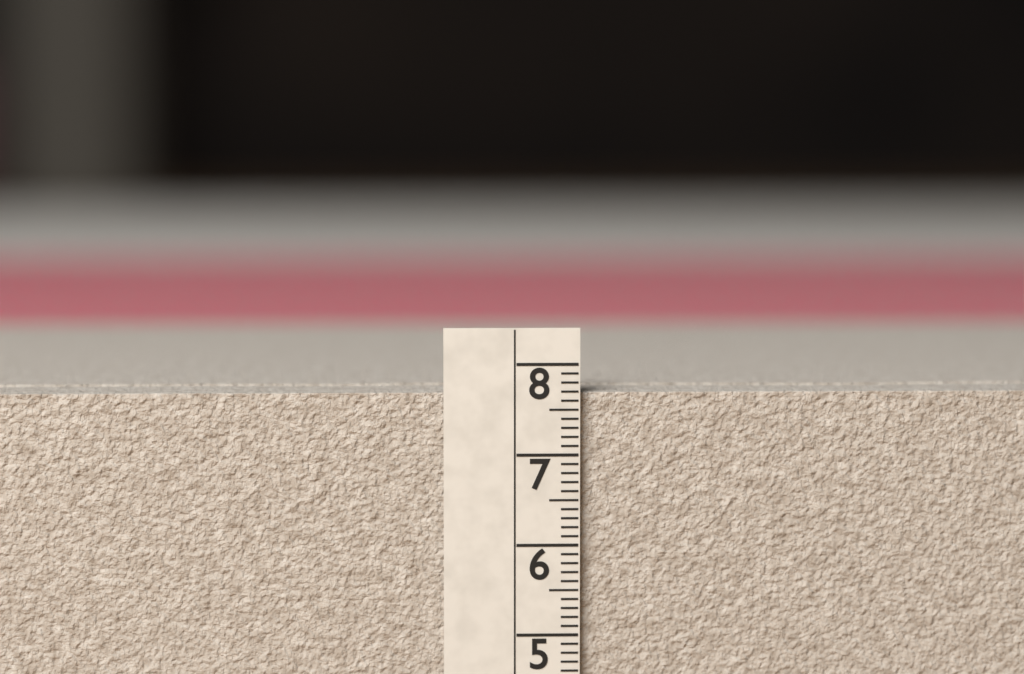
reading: 7.7 cm
